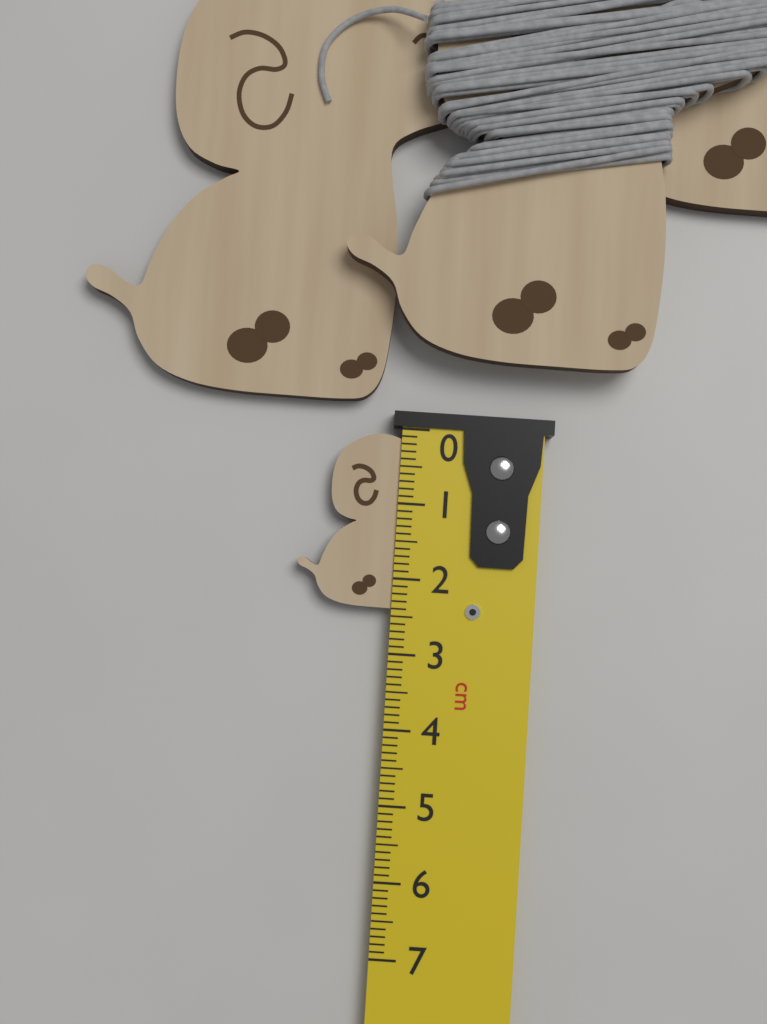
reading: 2.4 cm
